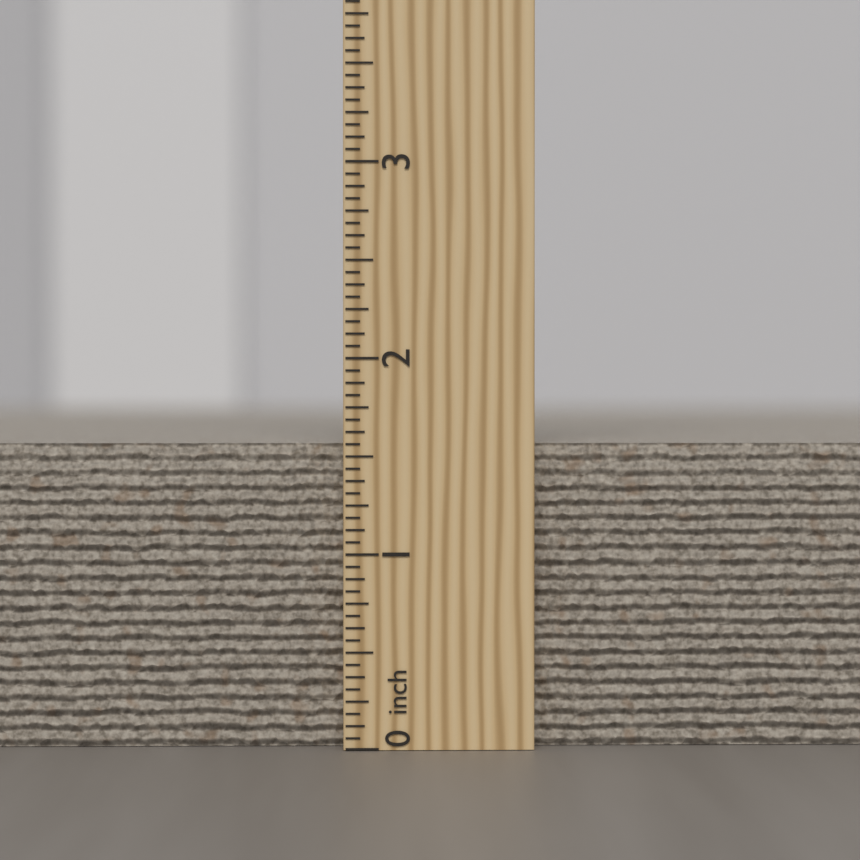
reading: 1.5625 inch
